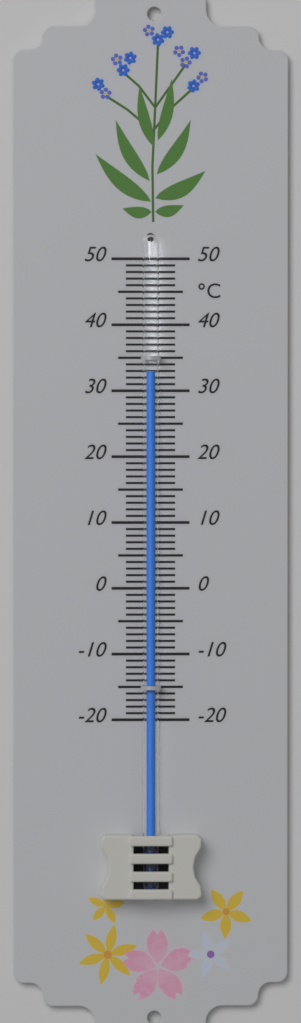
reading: 33 °C
